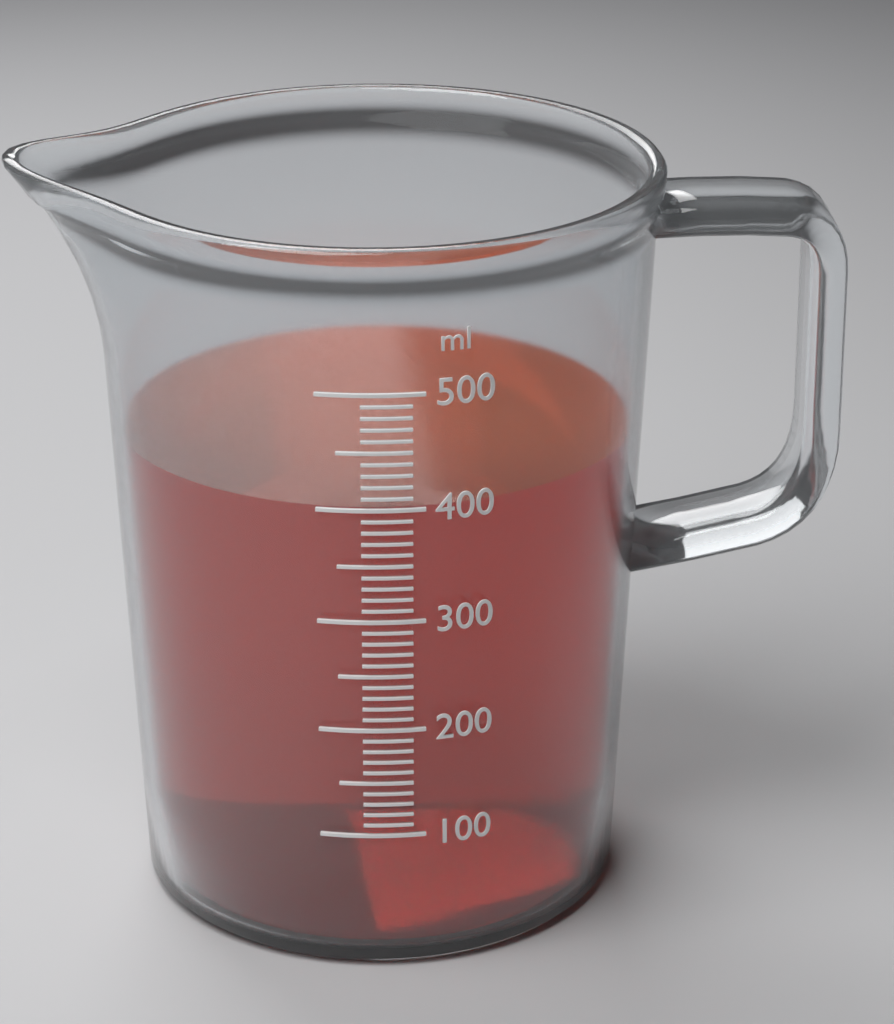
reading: 400 ml
